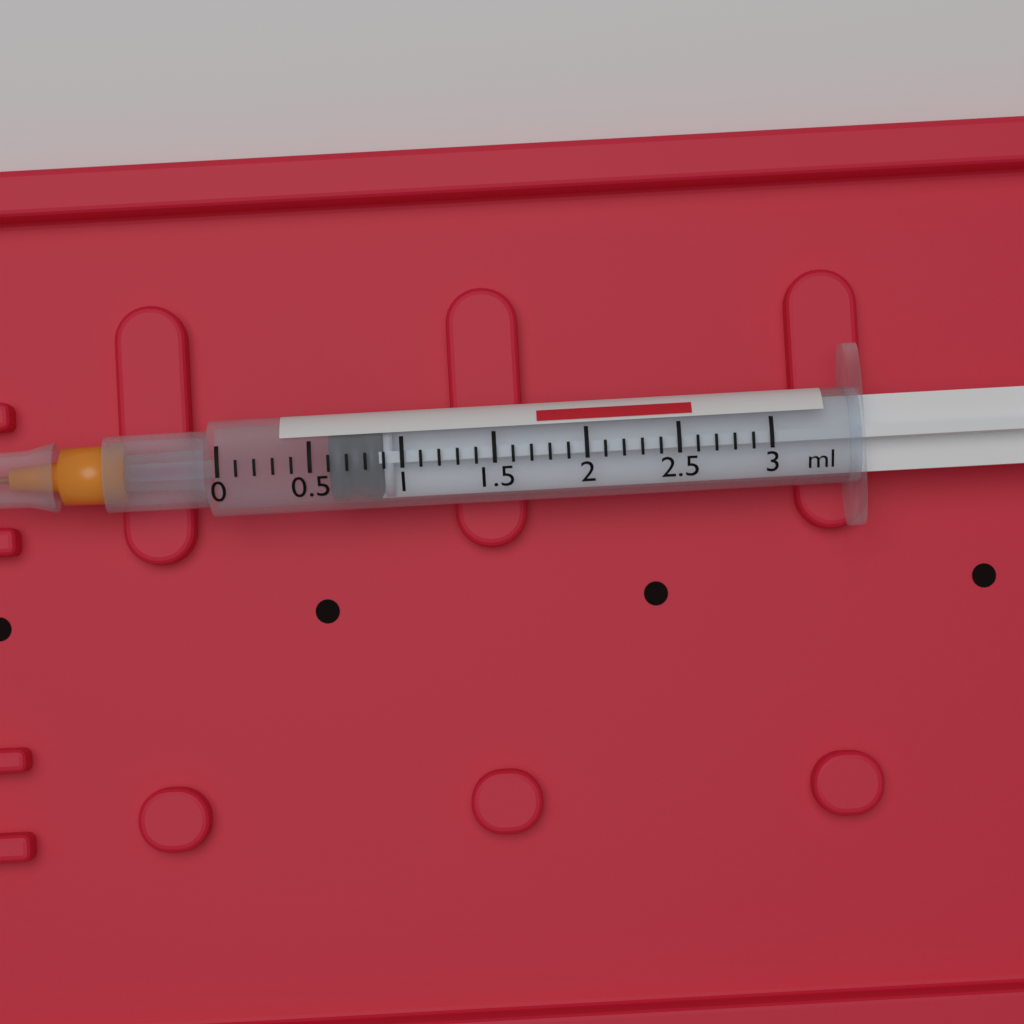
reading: 0.6 ml
